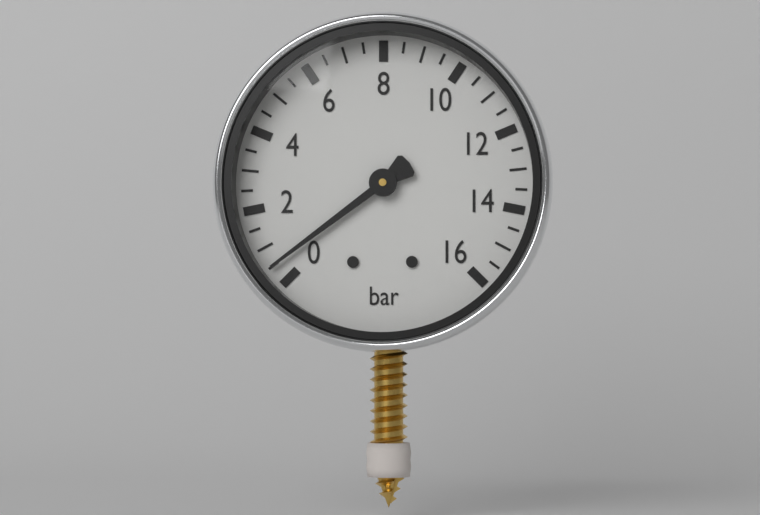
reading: 0.5 bar
